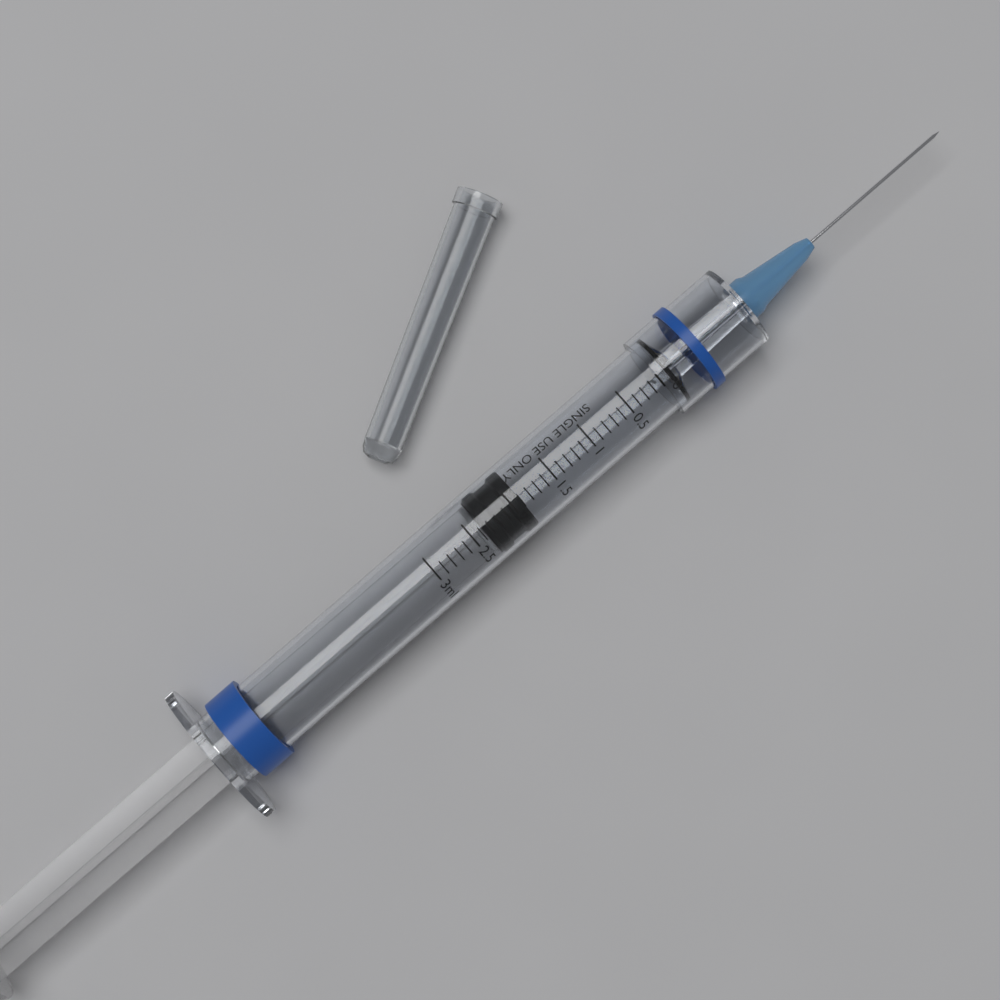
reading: 1.9 ml
